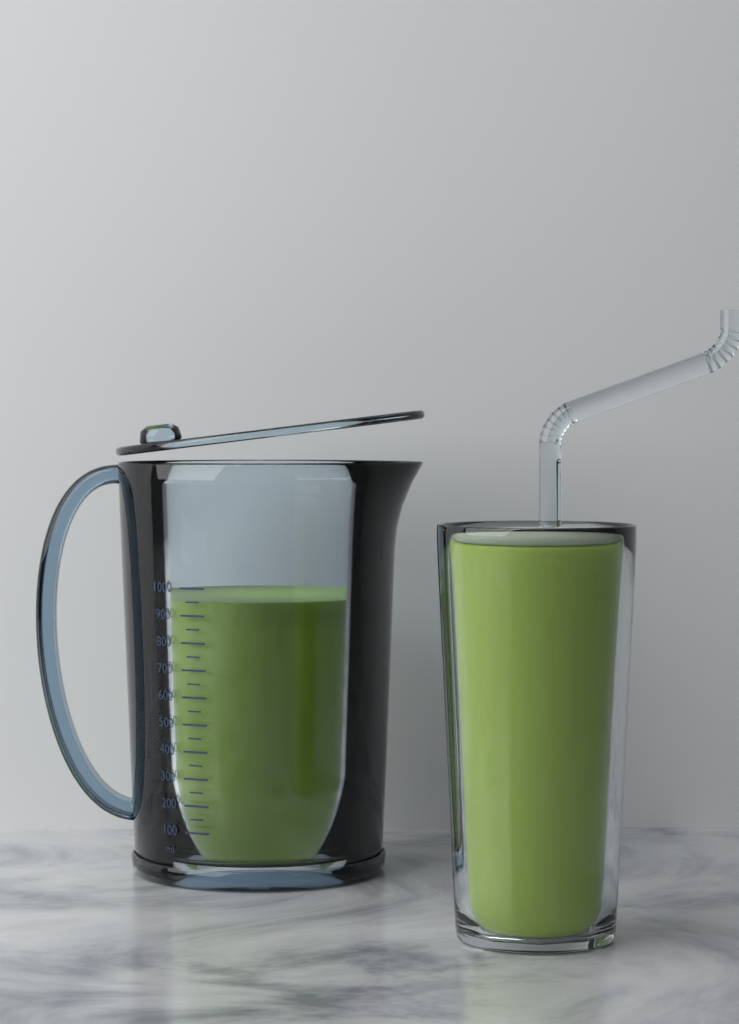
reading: 950 ml
